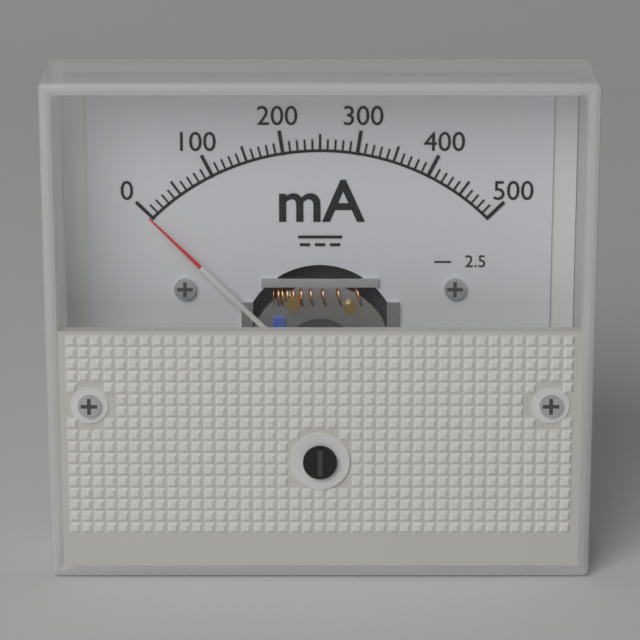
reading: 0 mA
